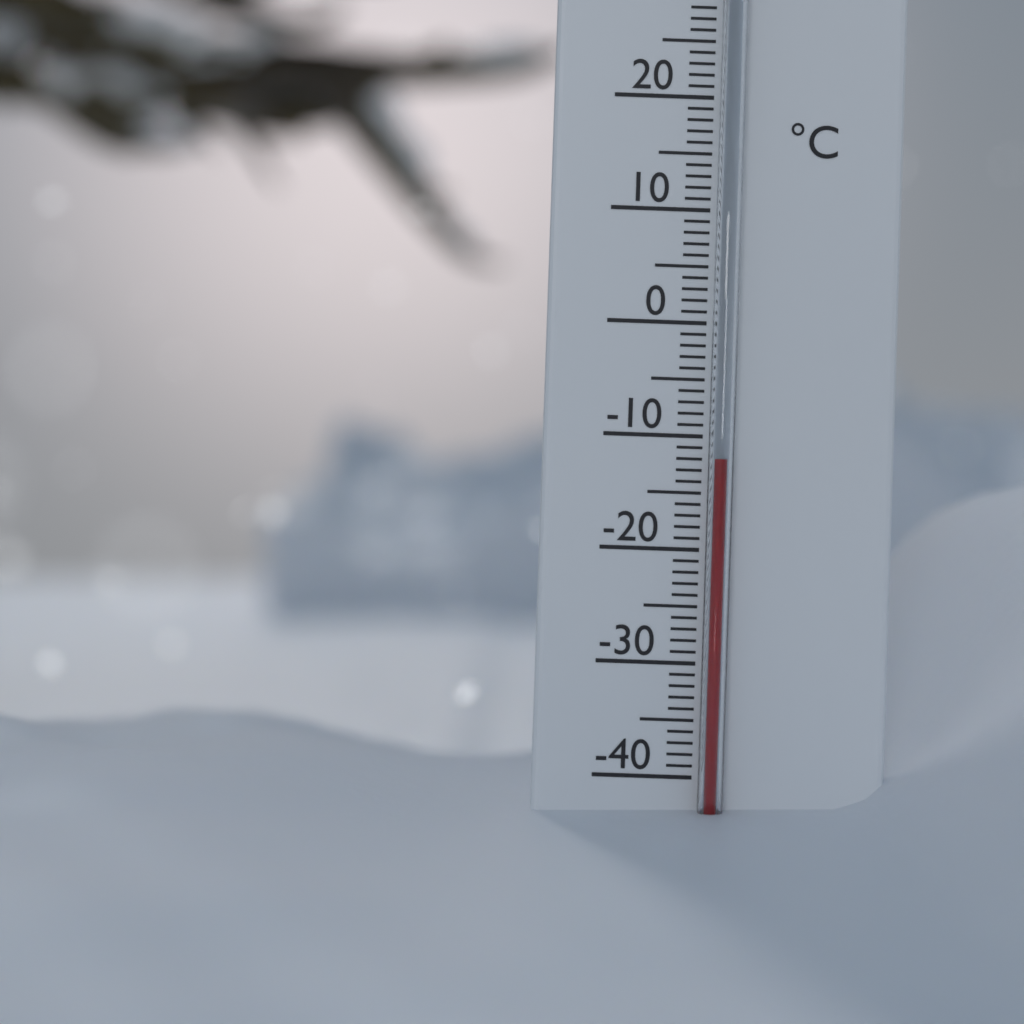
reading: -12 °C
